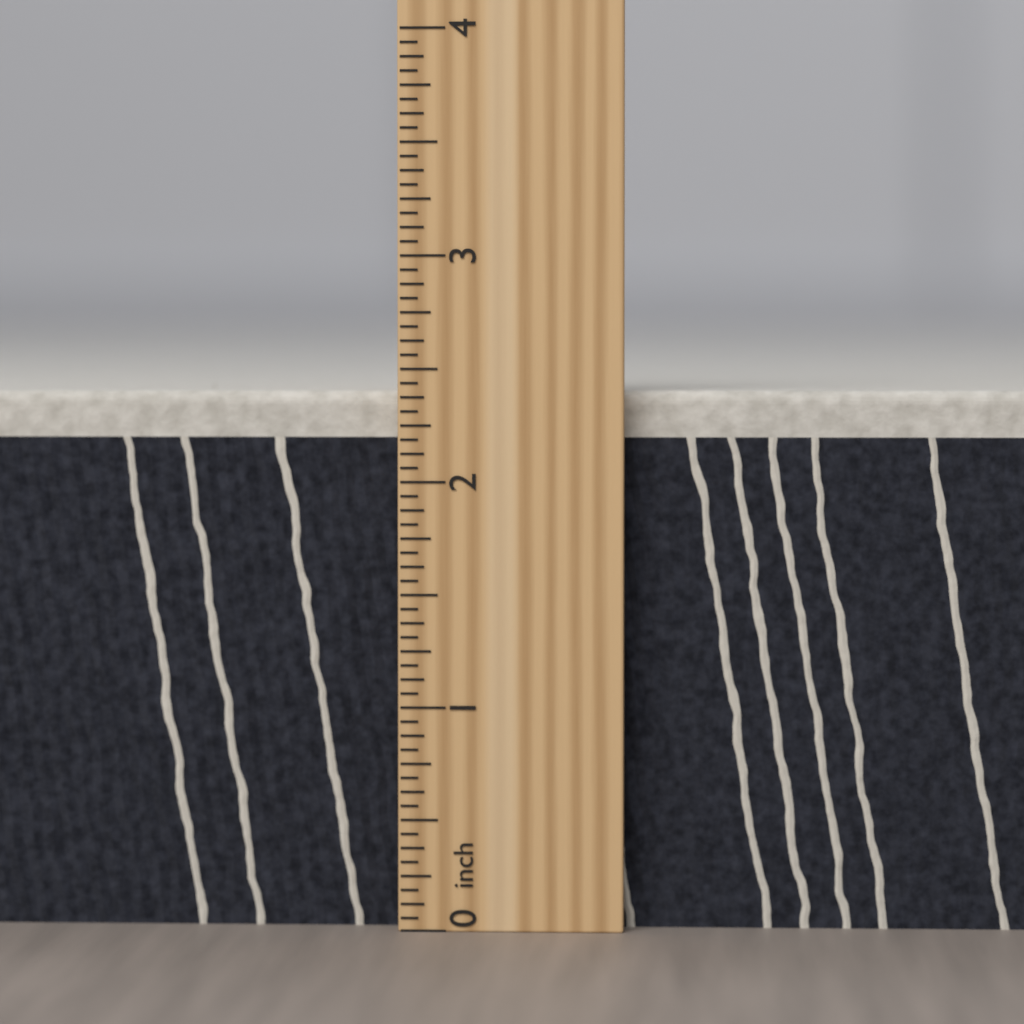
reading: 2.4375 inch
